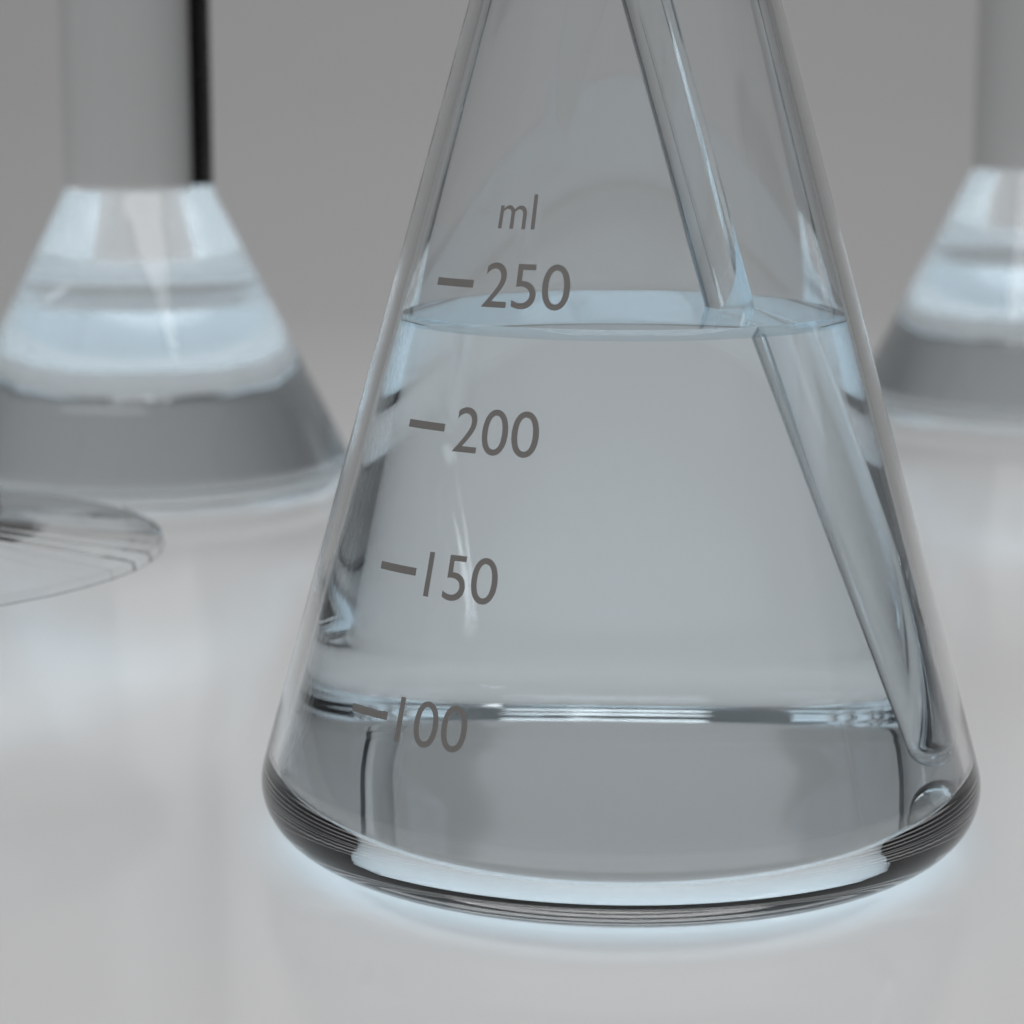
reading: 235 ml
